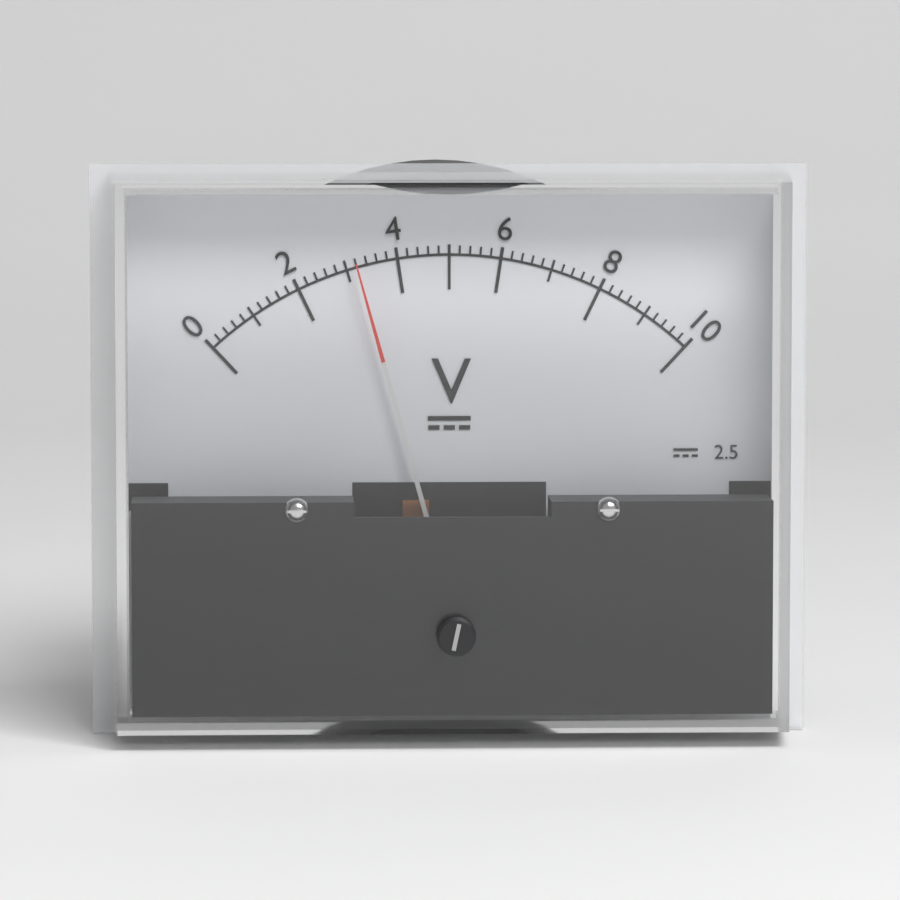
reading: 3.2 V
